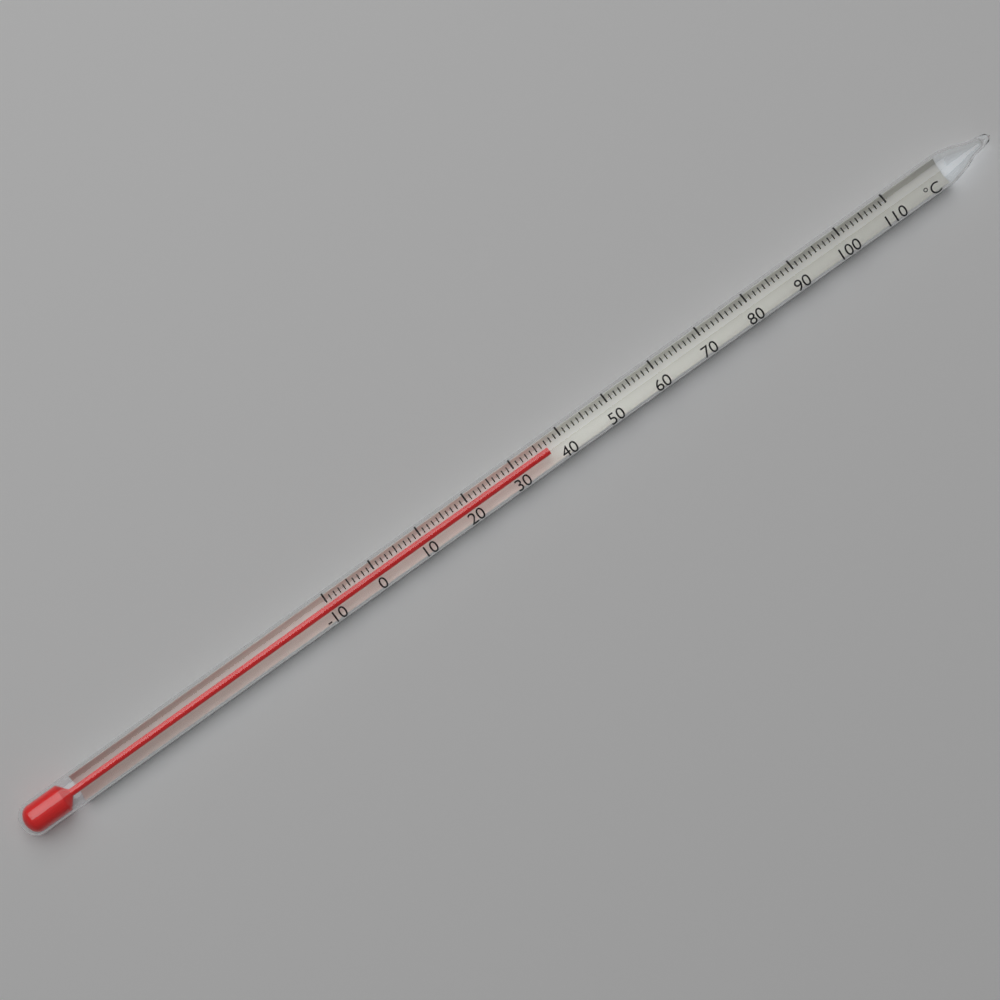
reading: 37 °C
